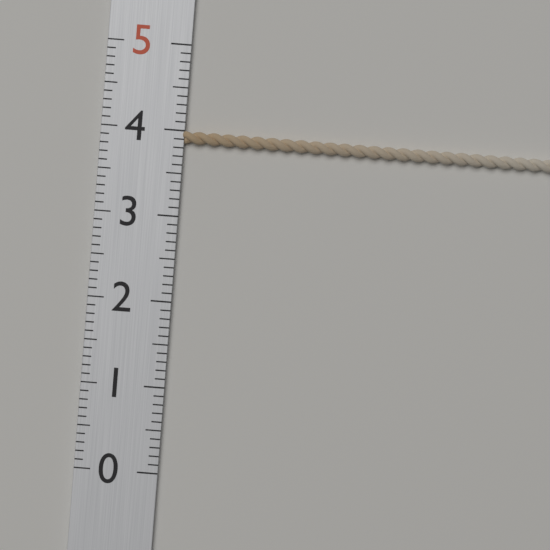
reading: 4.0 (no unit)
